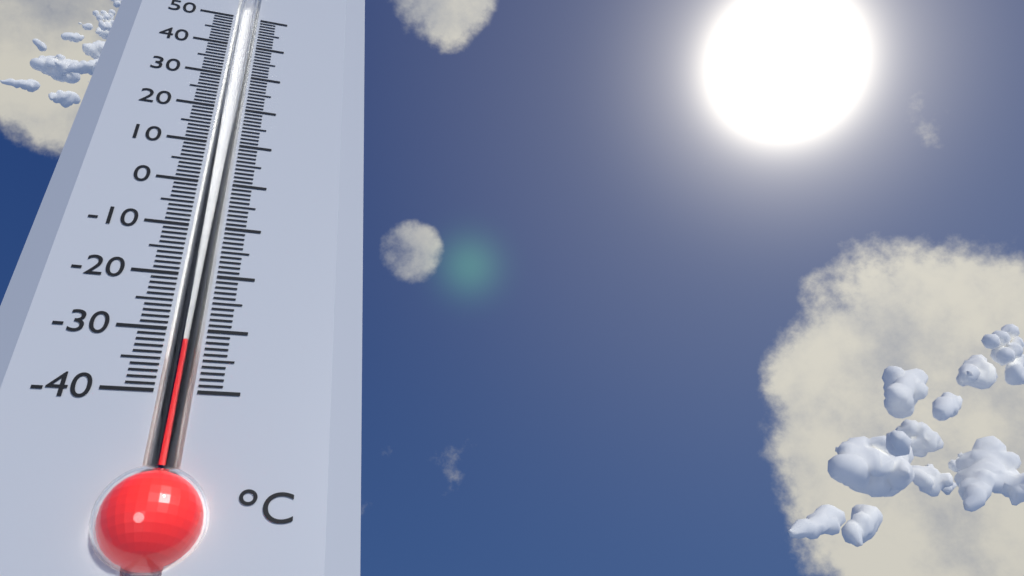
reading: -32 °C
